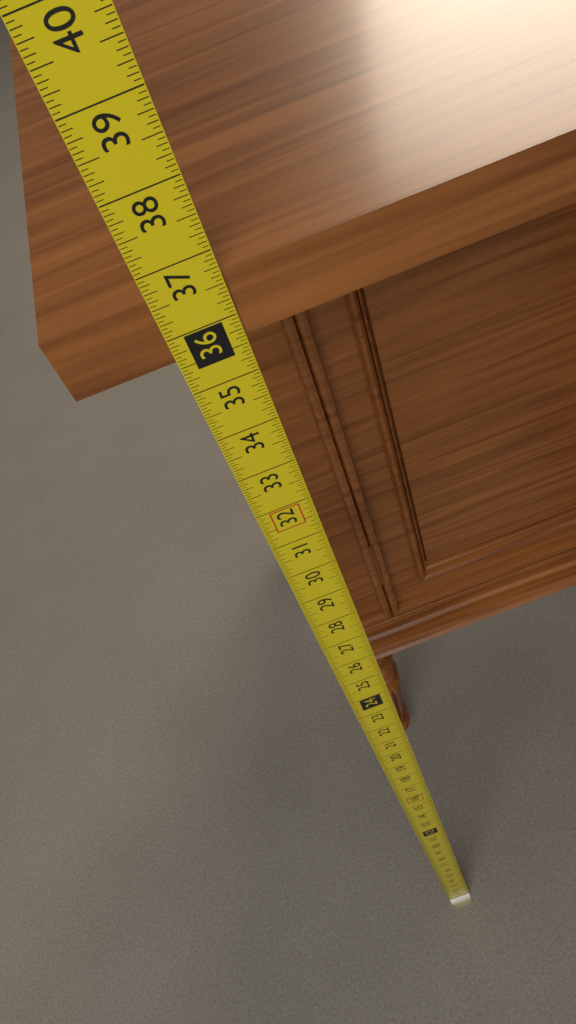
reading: 36.6250 in
